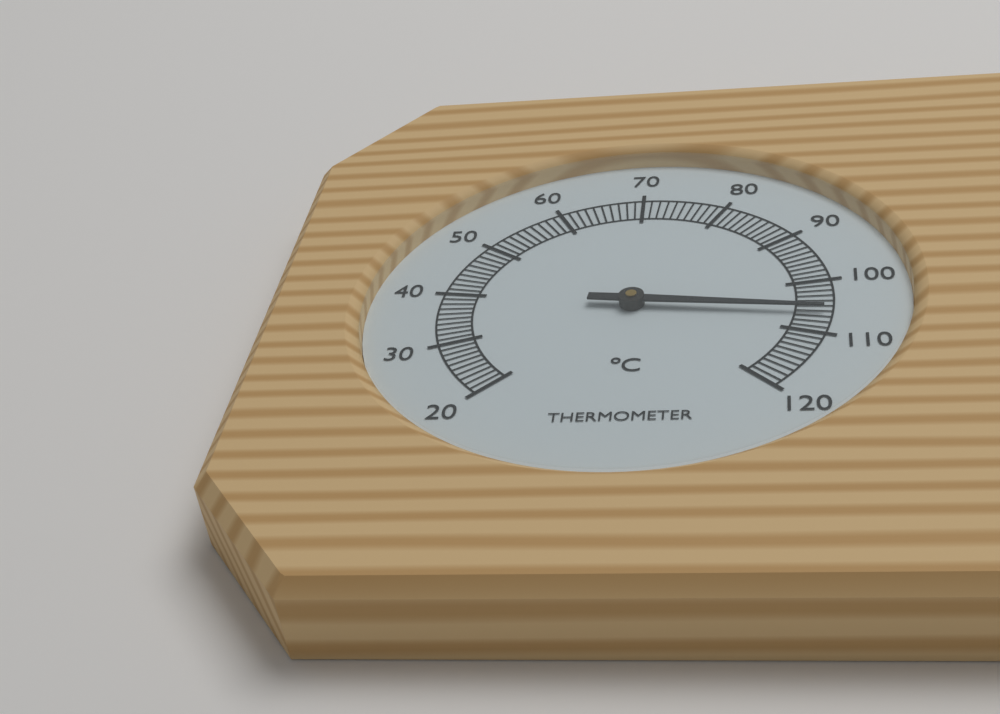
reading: 106 °C
